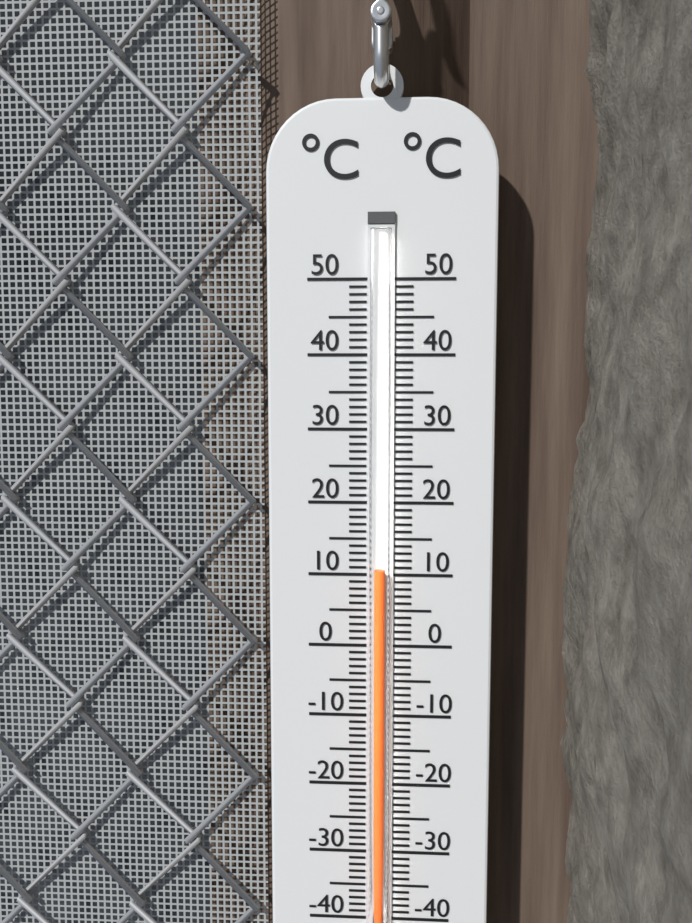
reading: 11 °C
